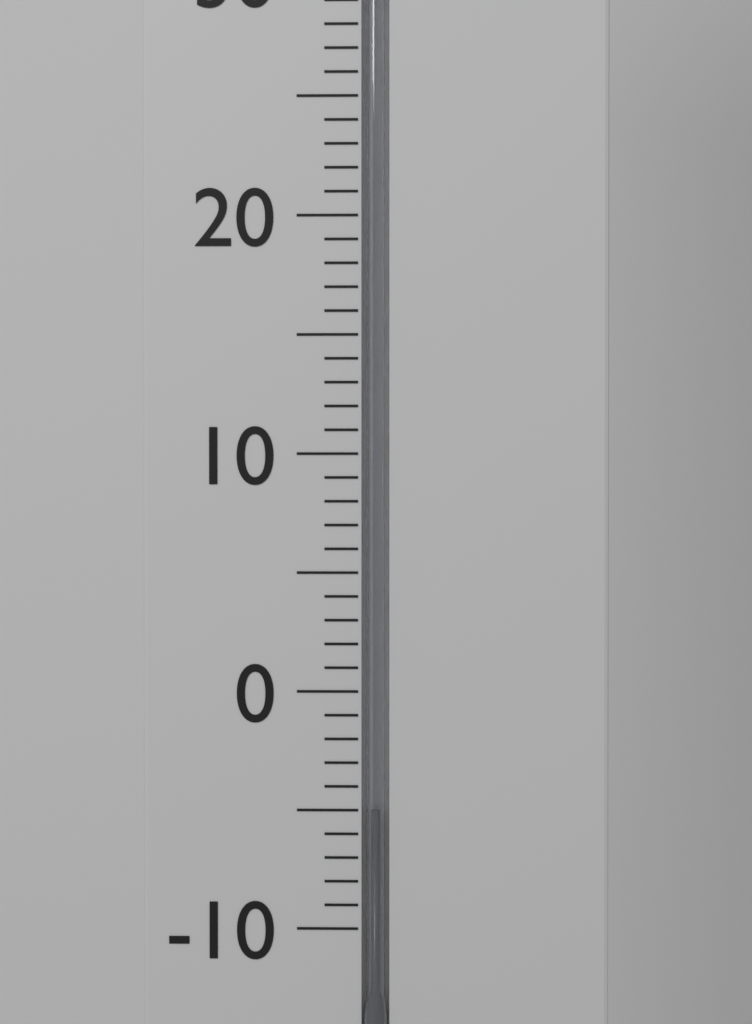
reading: -5 °C
